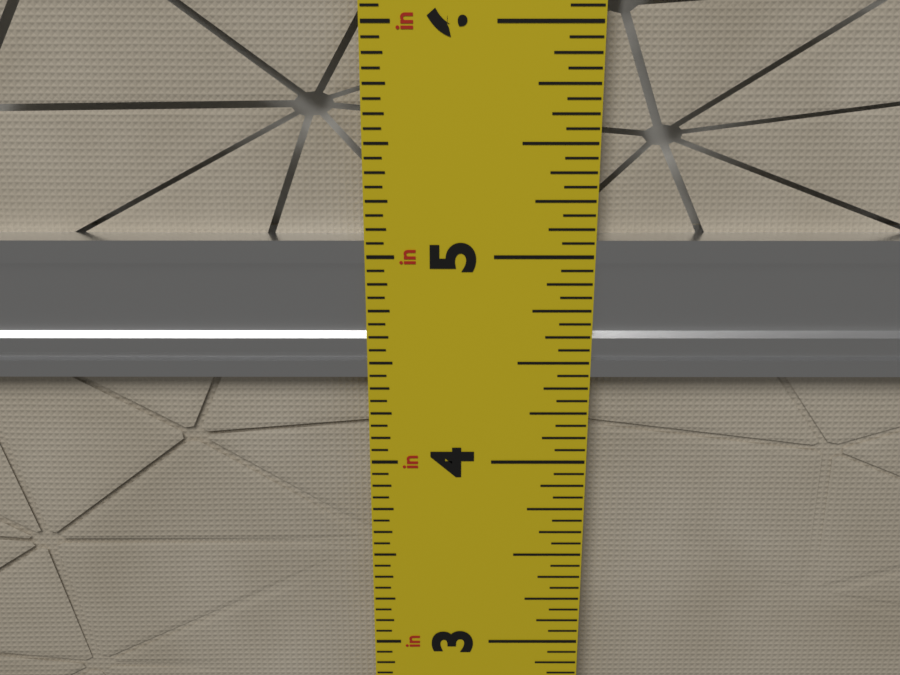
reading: 5.0625 in
